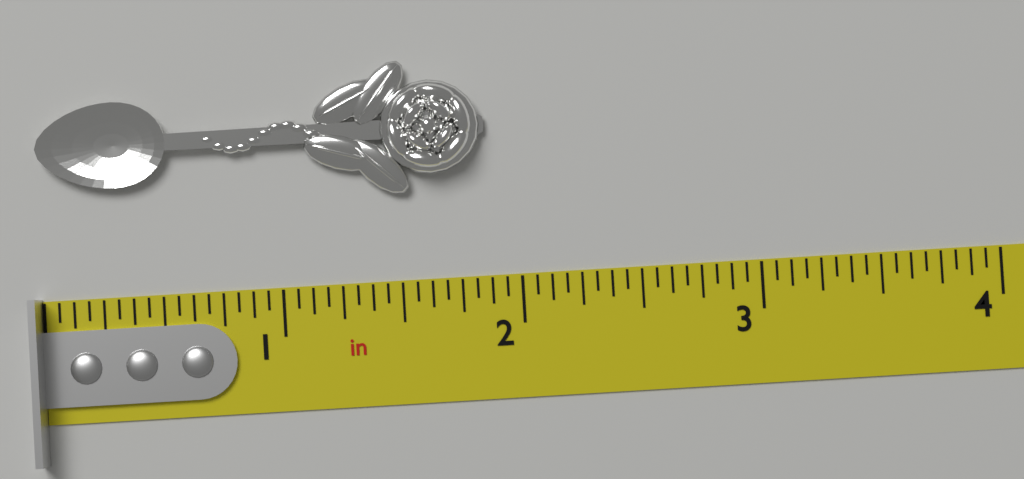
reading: 1.8750 in
